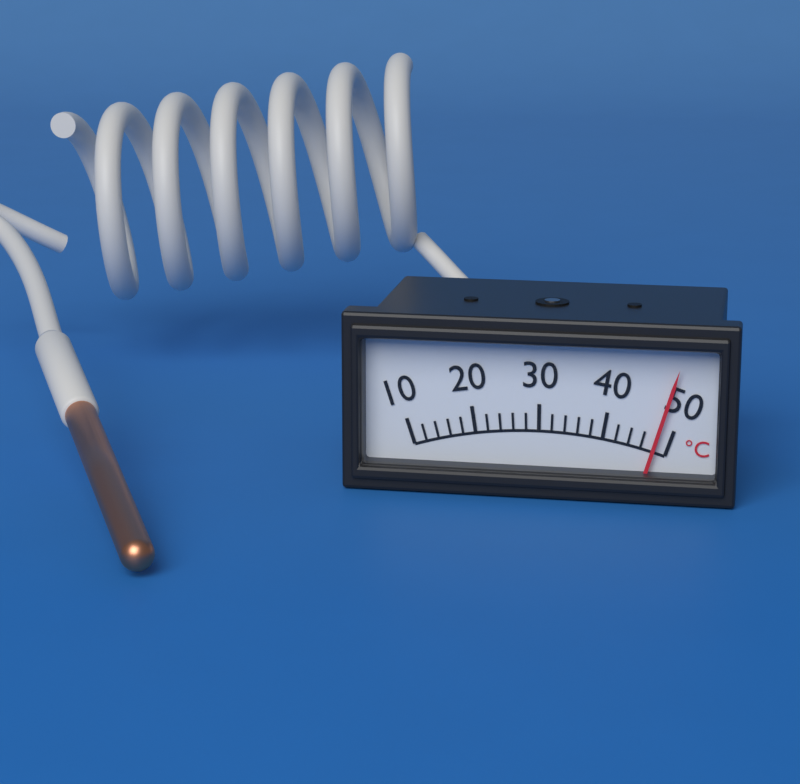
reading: 48 °C
